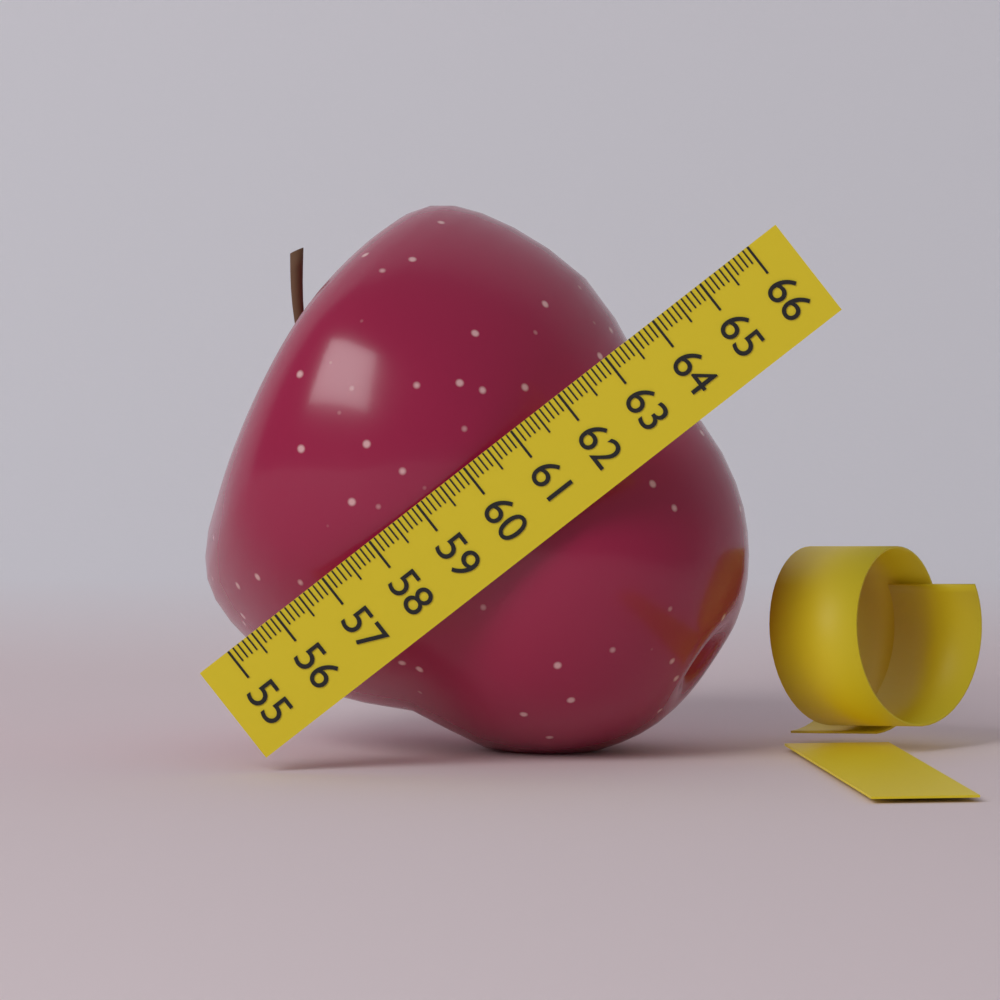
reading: 63.5 (no unit)
